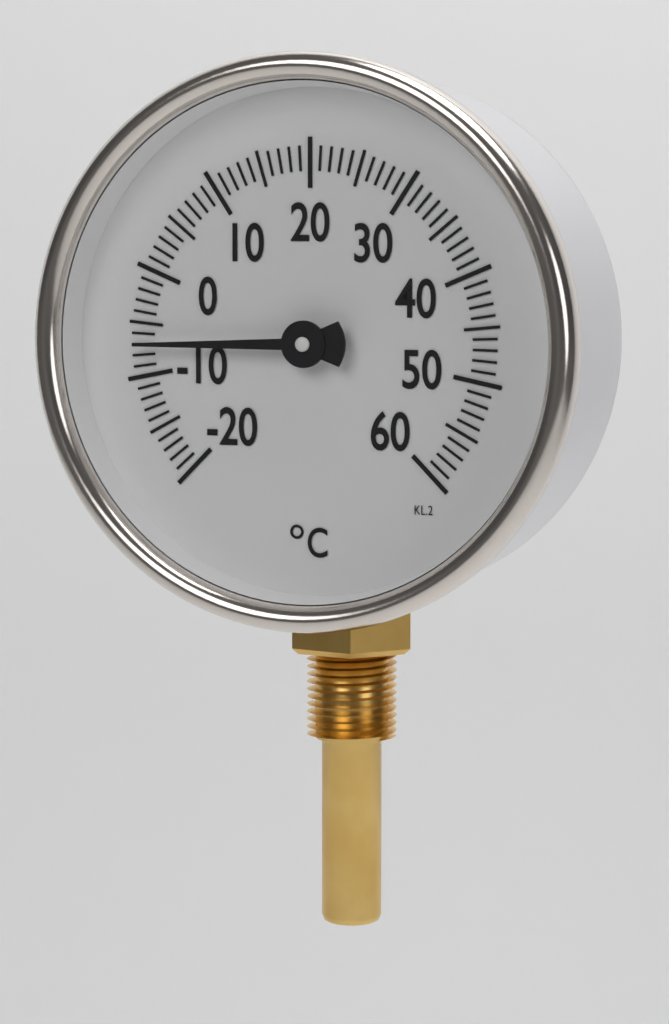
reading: -7 °C
